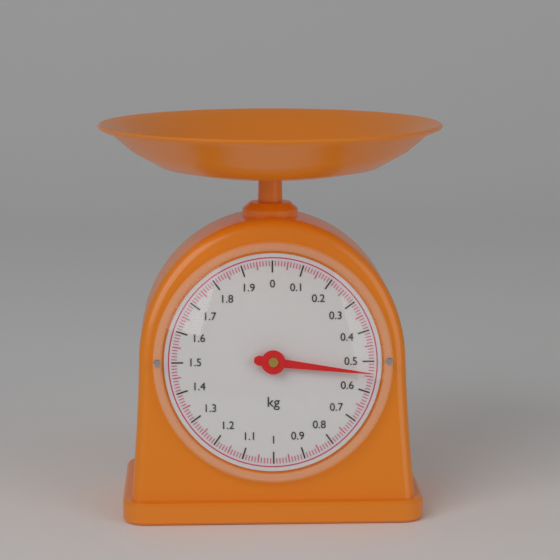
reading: 0.54 kg
